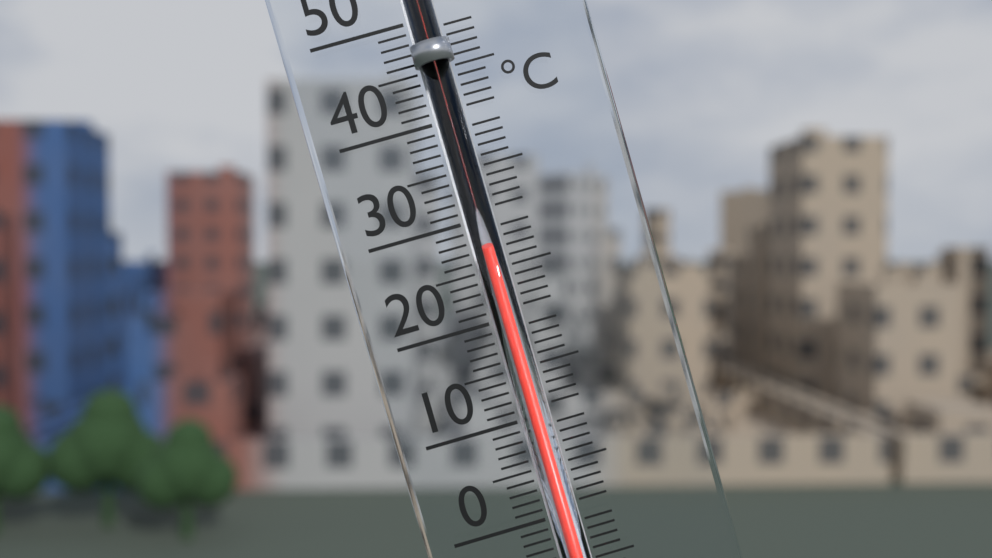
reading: 27 °C
